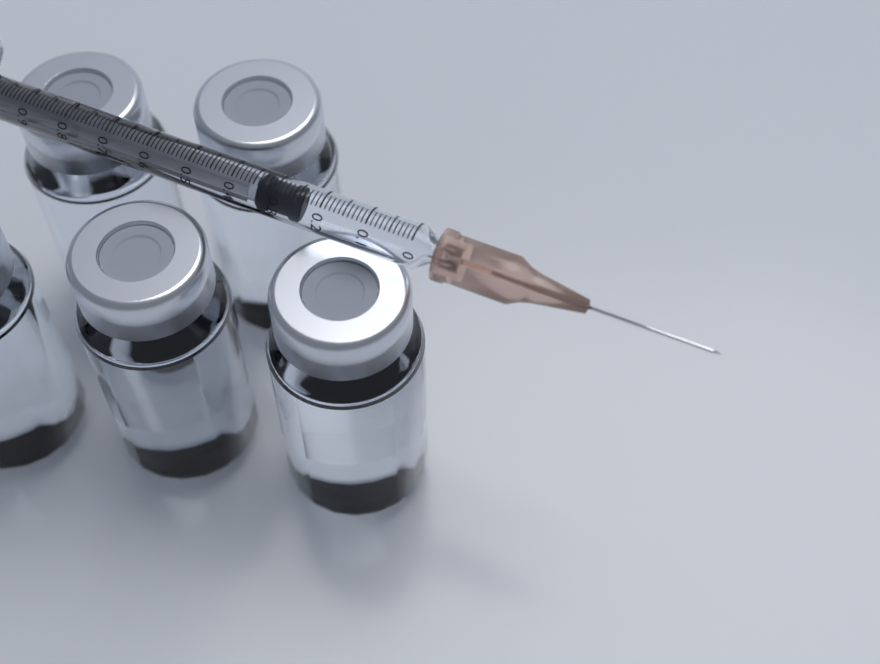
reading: 0.24 ml
